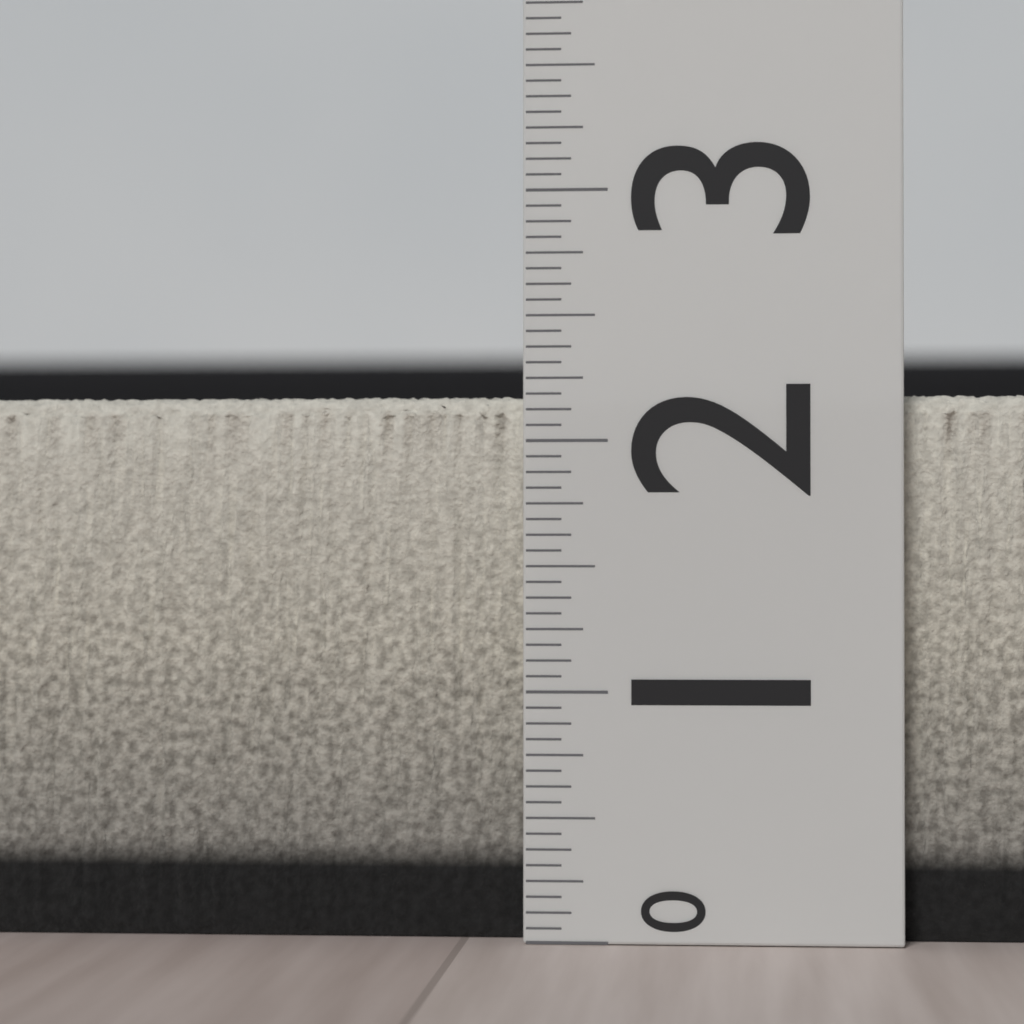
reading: 2.1875 (no unit)
